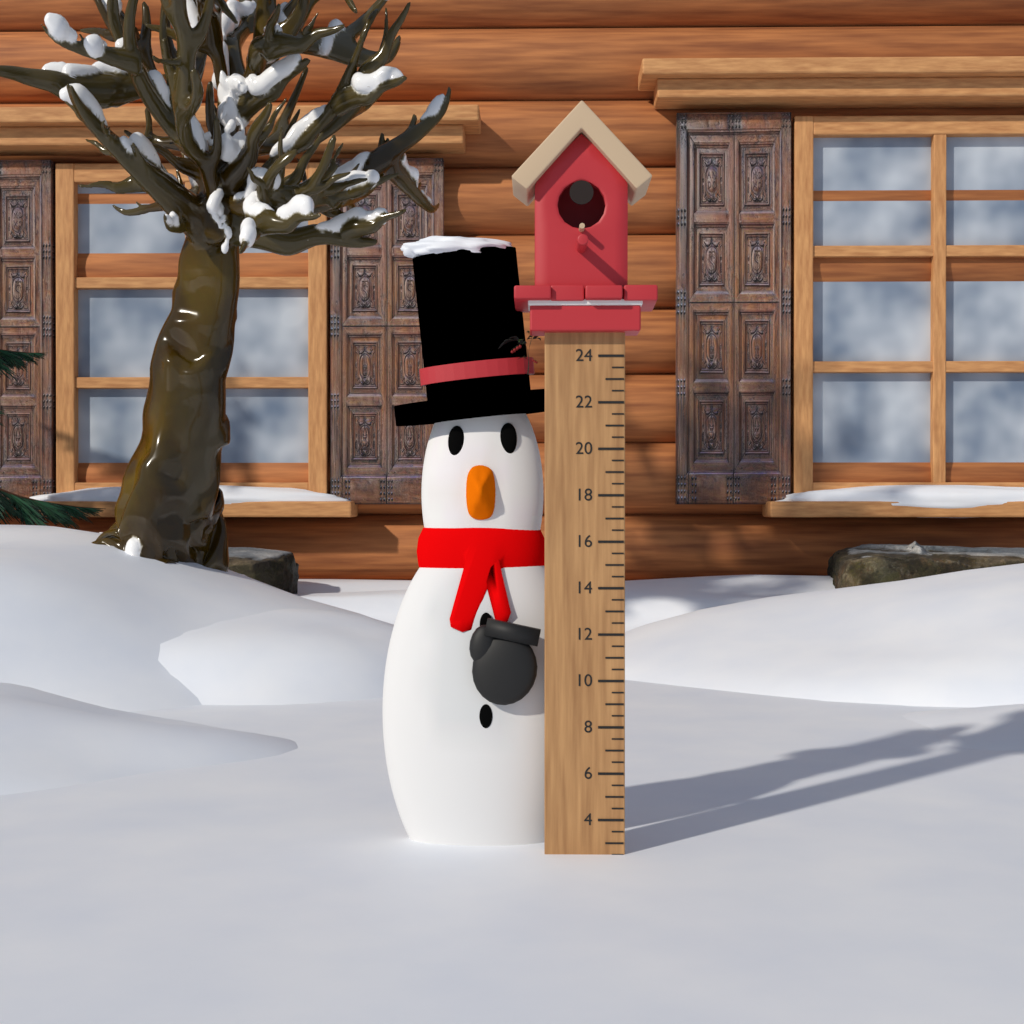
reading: 2.5 (no unit)
